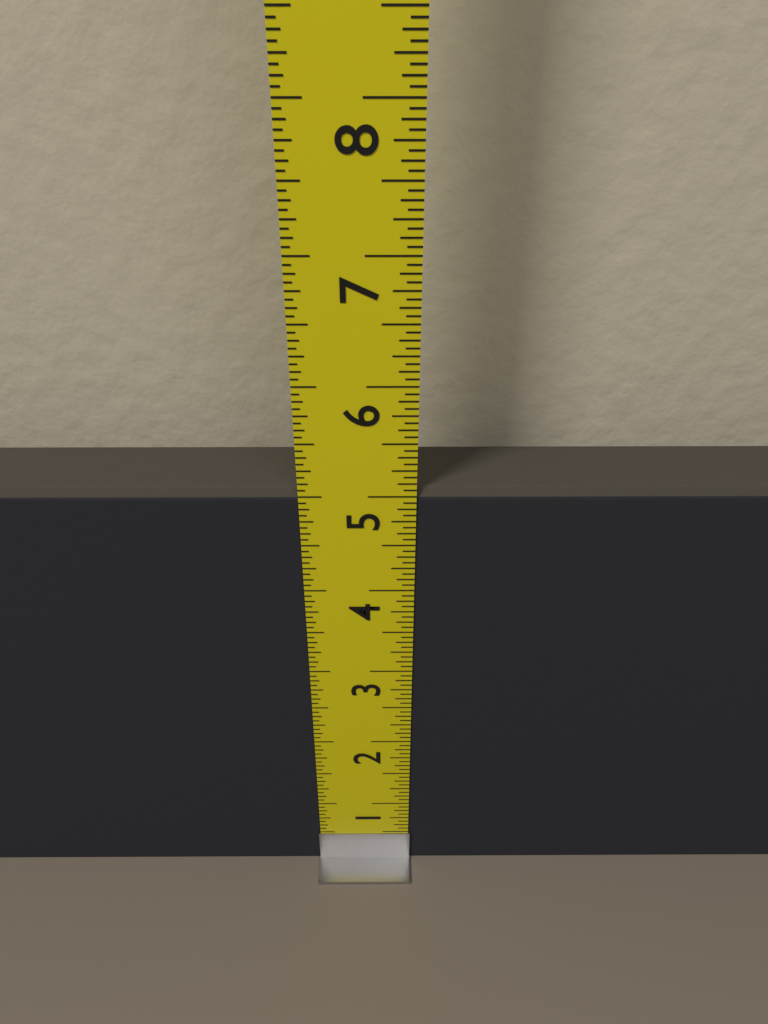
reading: 5.0625 in
